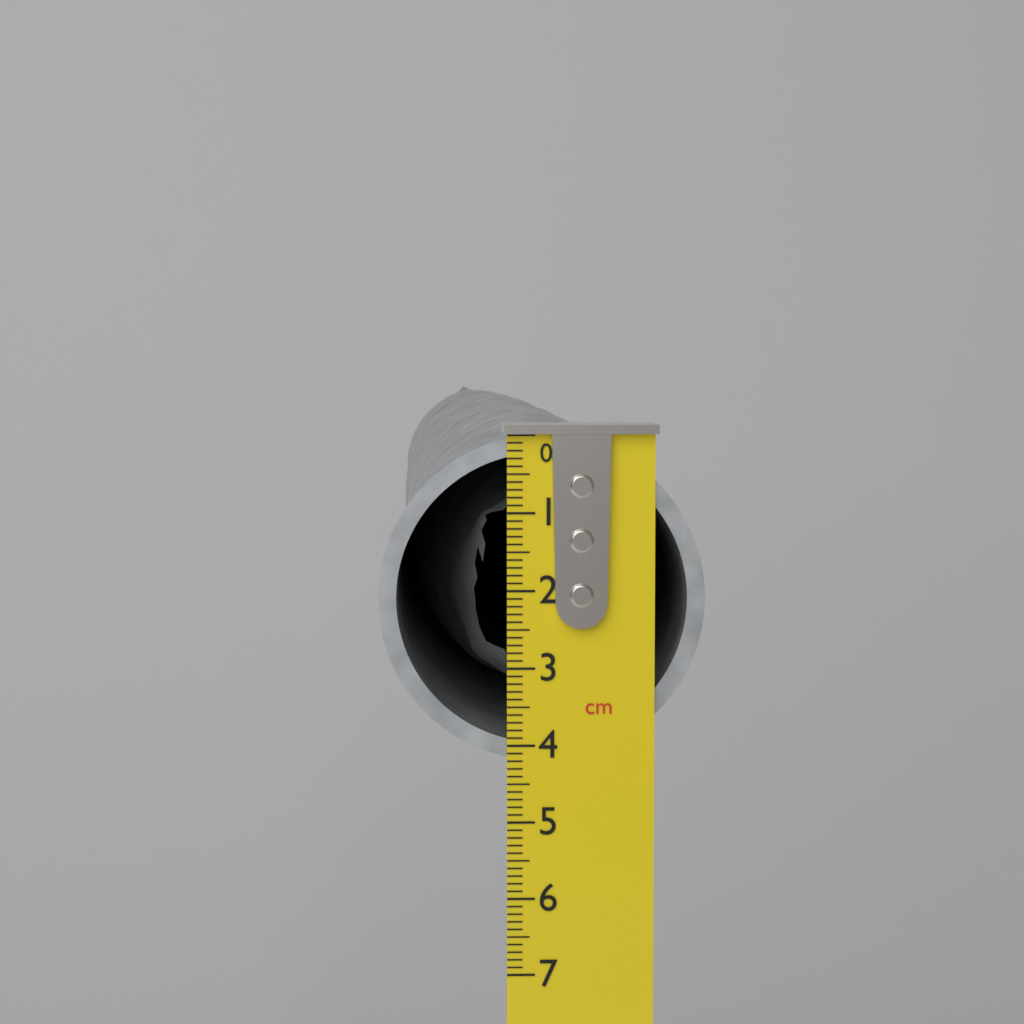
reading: 4.2 cm
